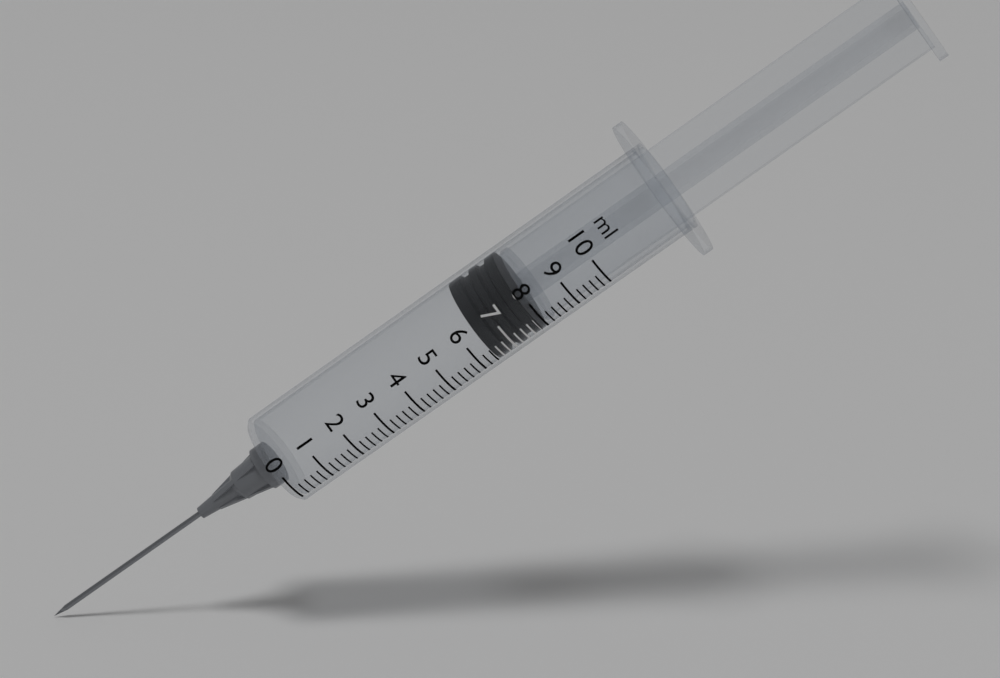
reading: 6.4 ml
